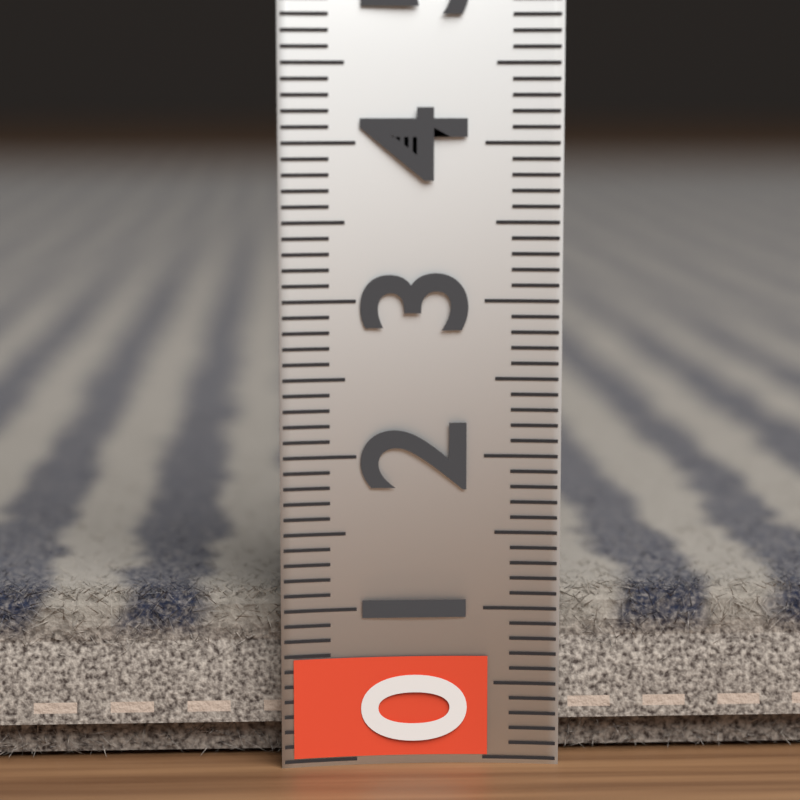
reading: 1.1 (no unit)
